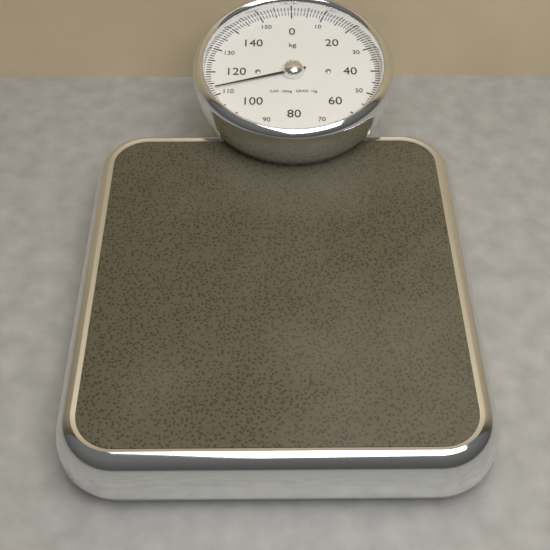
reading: 113 kg
